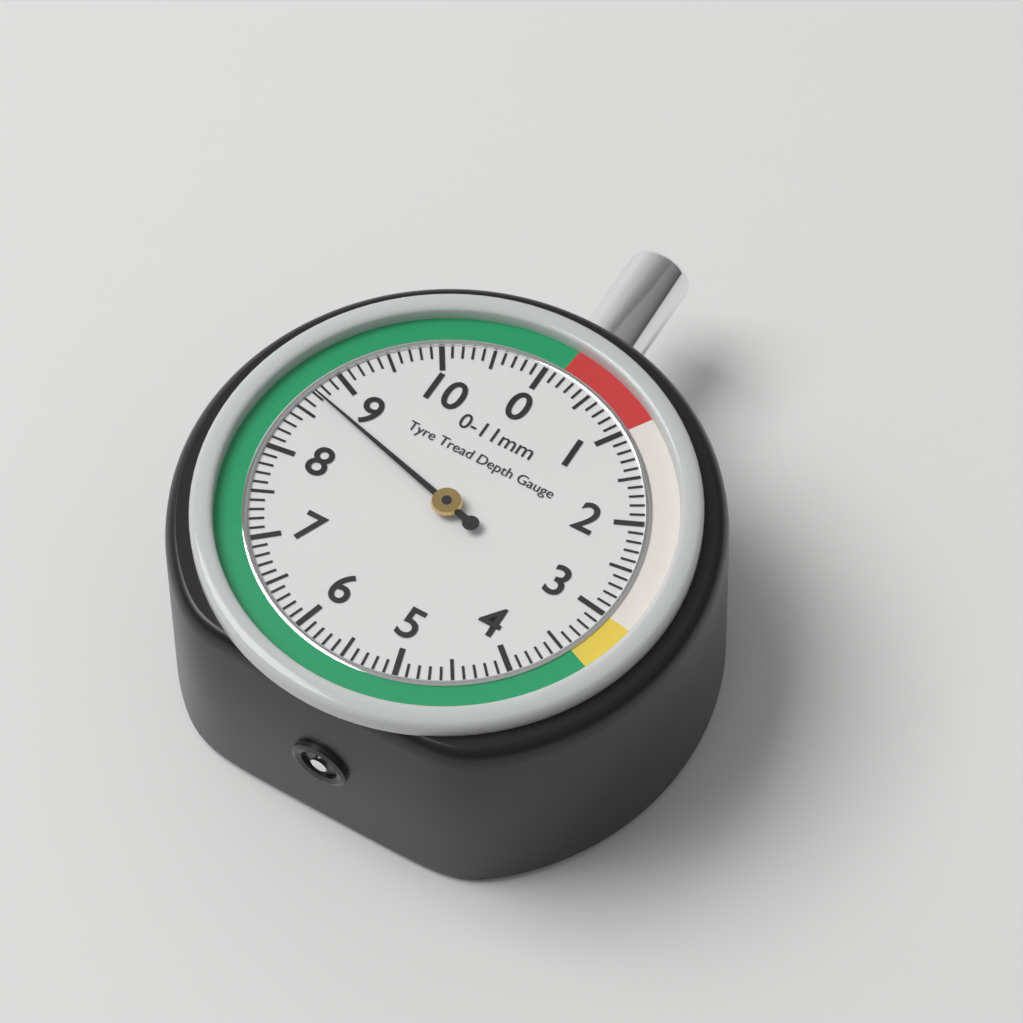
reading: 8.7 mm
